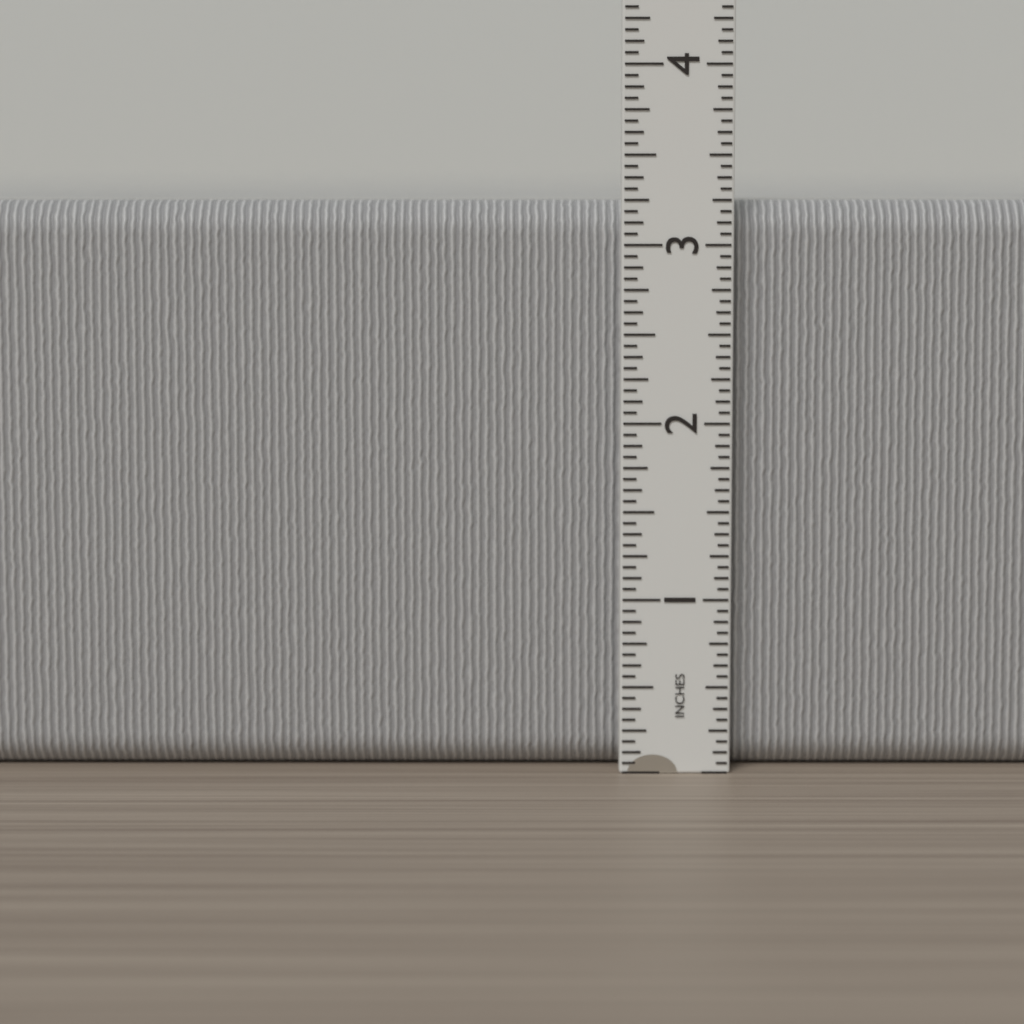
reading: 3.2500 in
